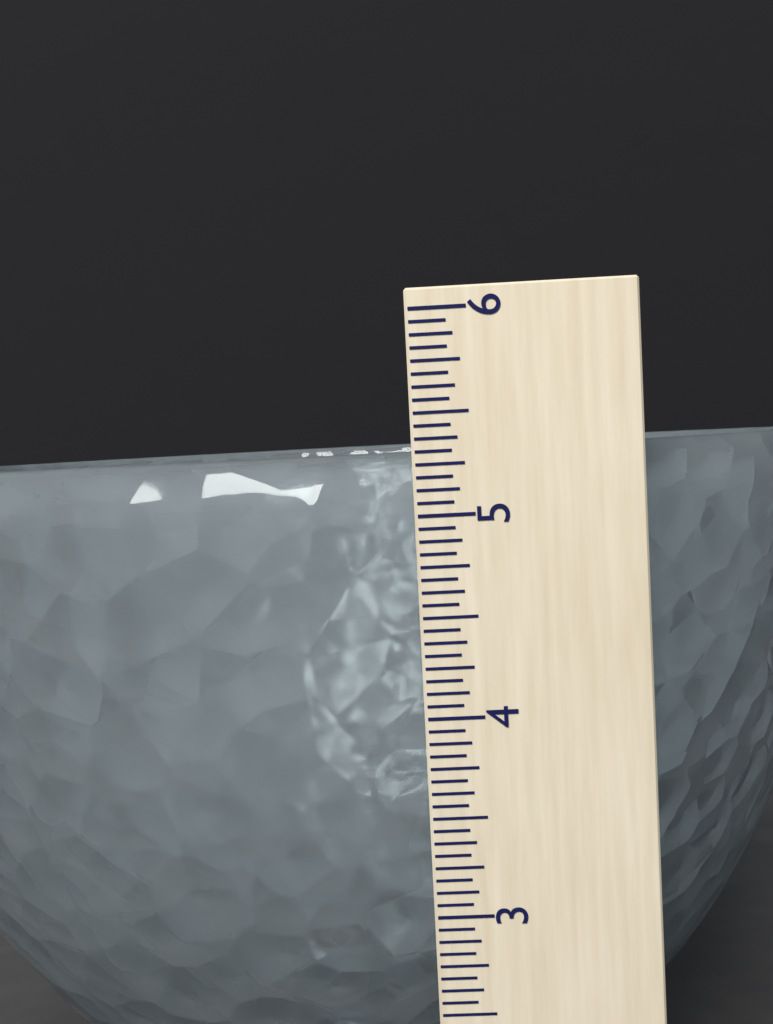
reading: 5.3125 (no unit)
